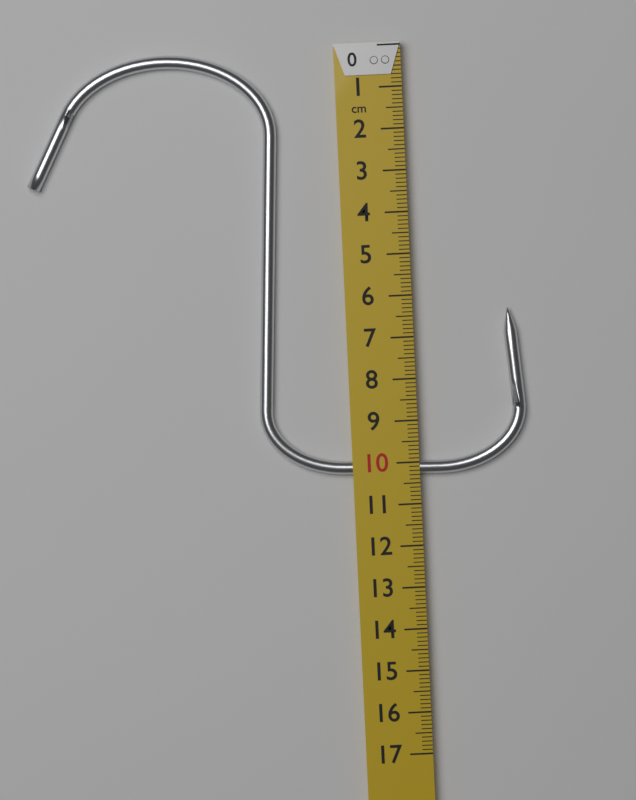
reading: 10.3 cm
